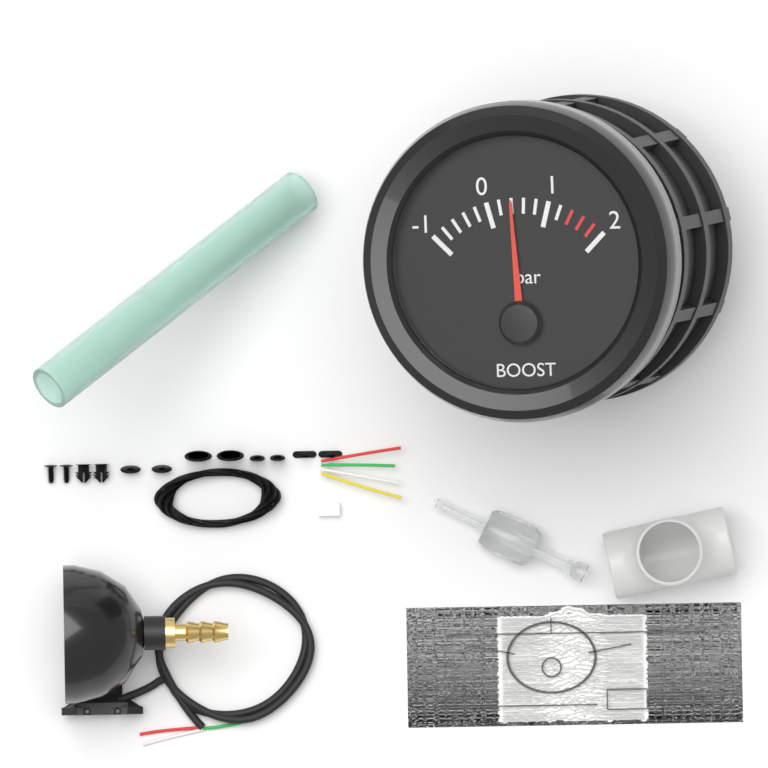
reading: 0.4 bar
